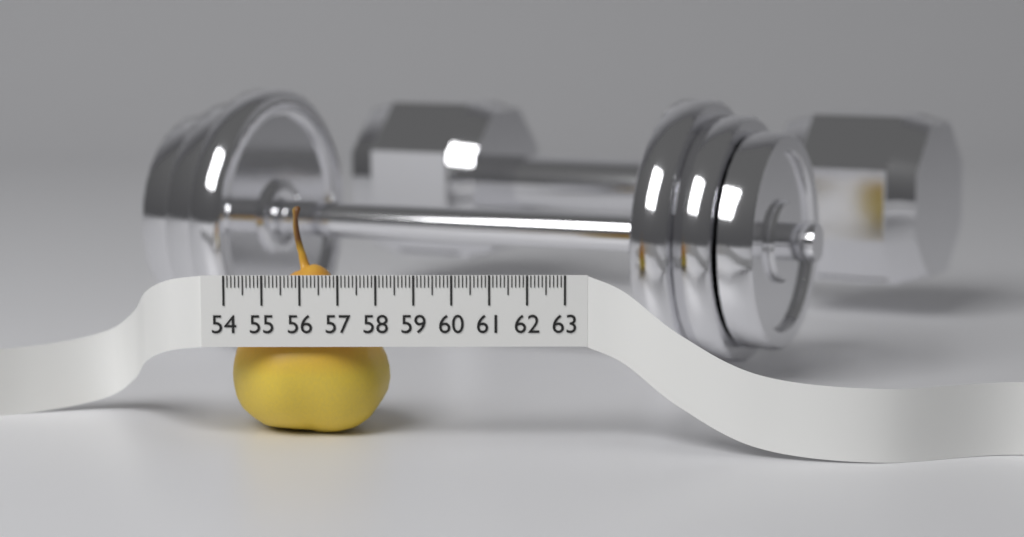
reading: 58.3 (no unit)
